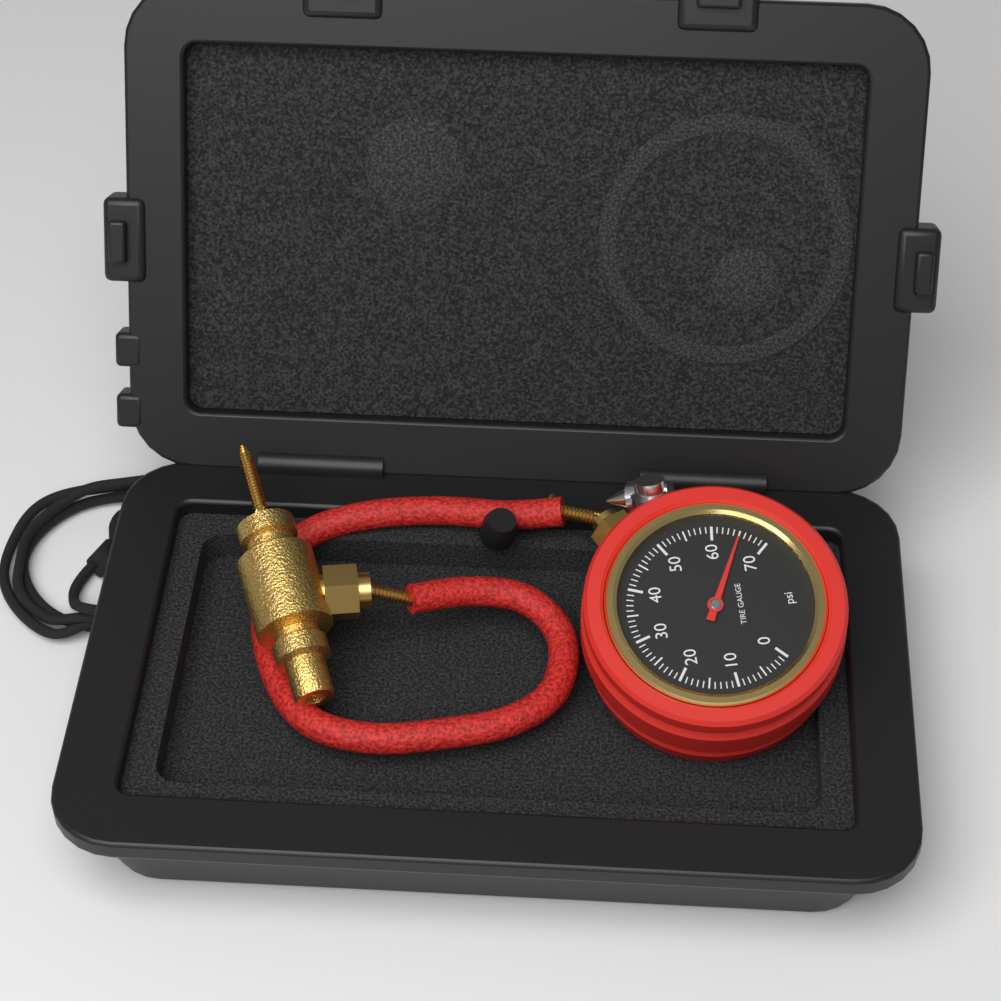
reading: 65 psi
